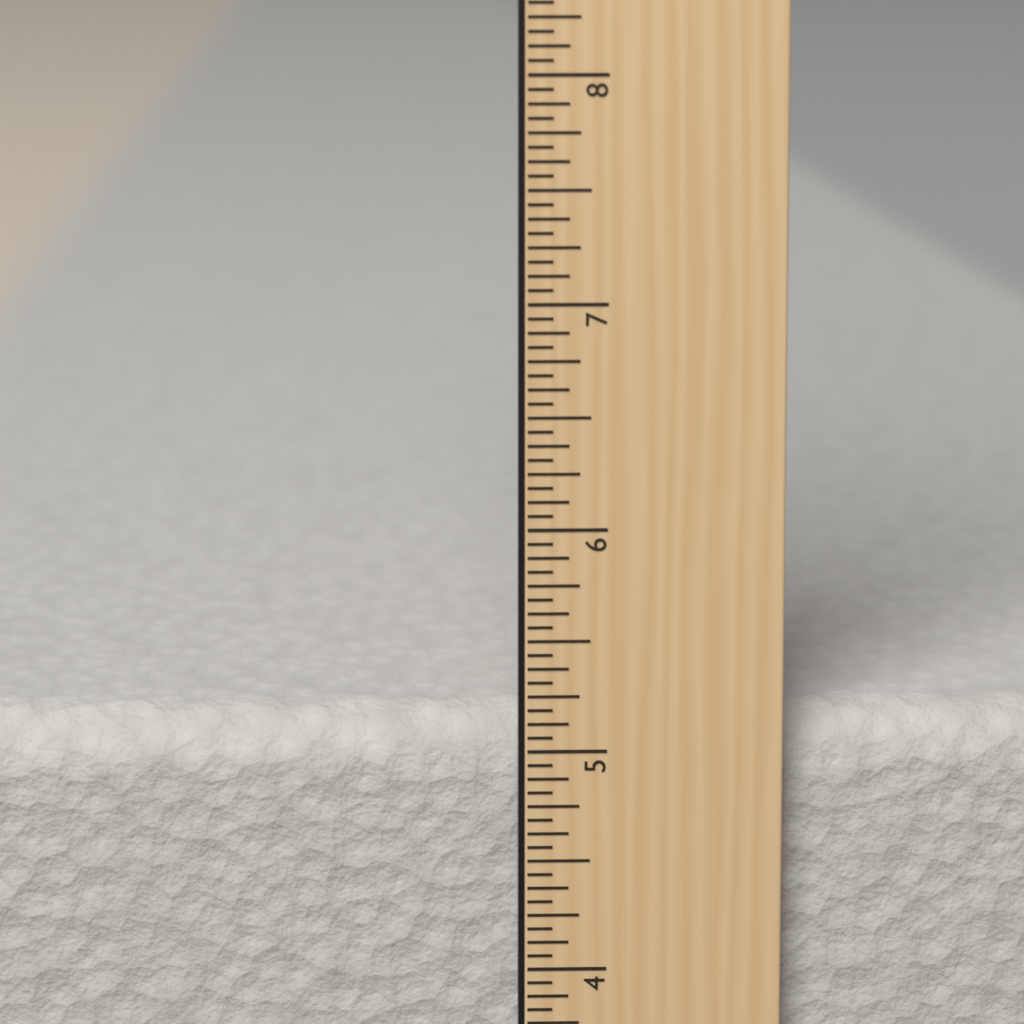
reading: 5.1250 in
